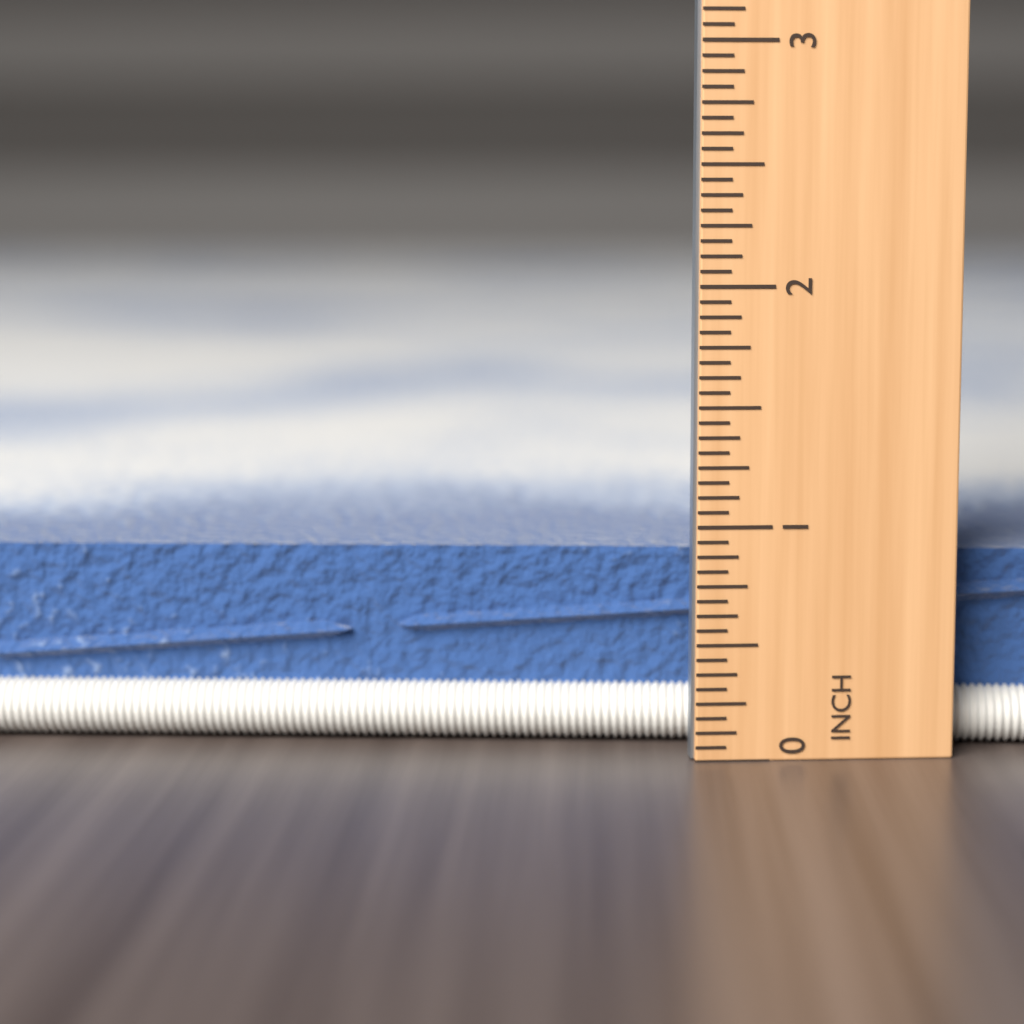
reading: 0.8750 in
